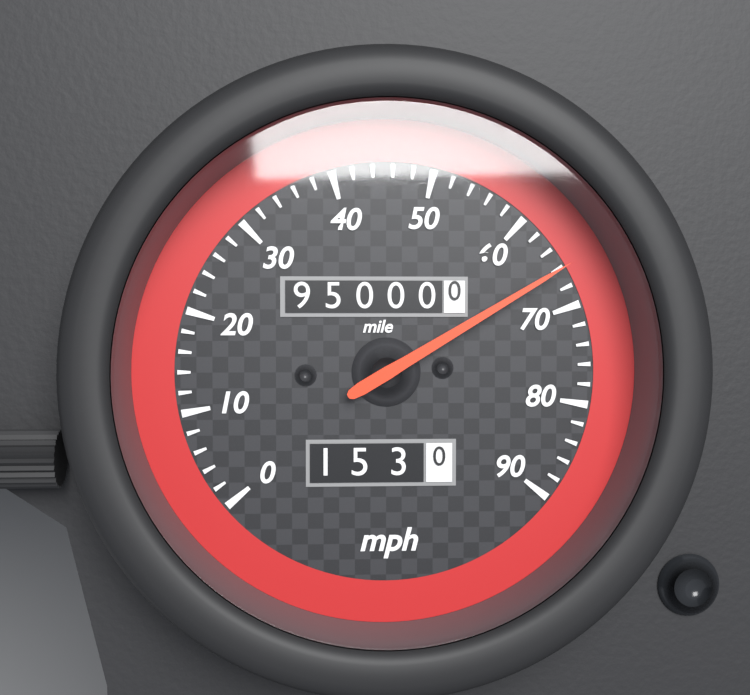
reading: 66 mph
